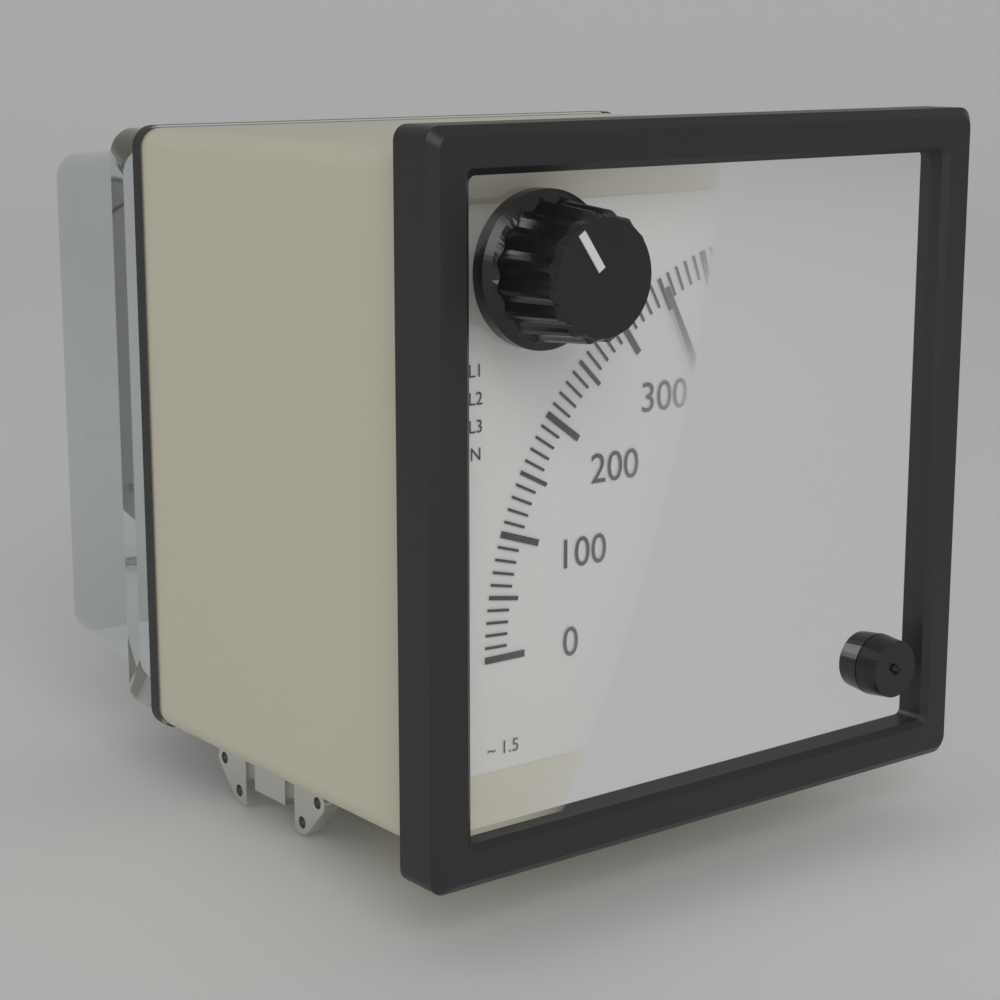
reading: 350 V
